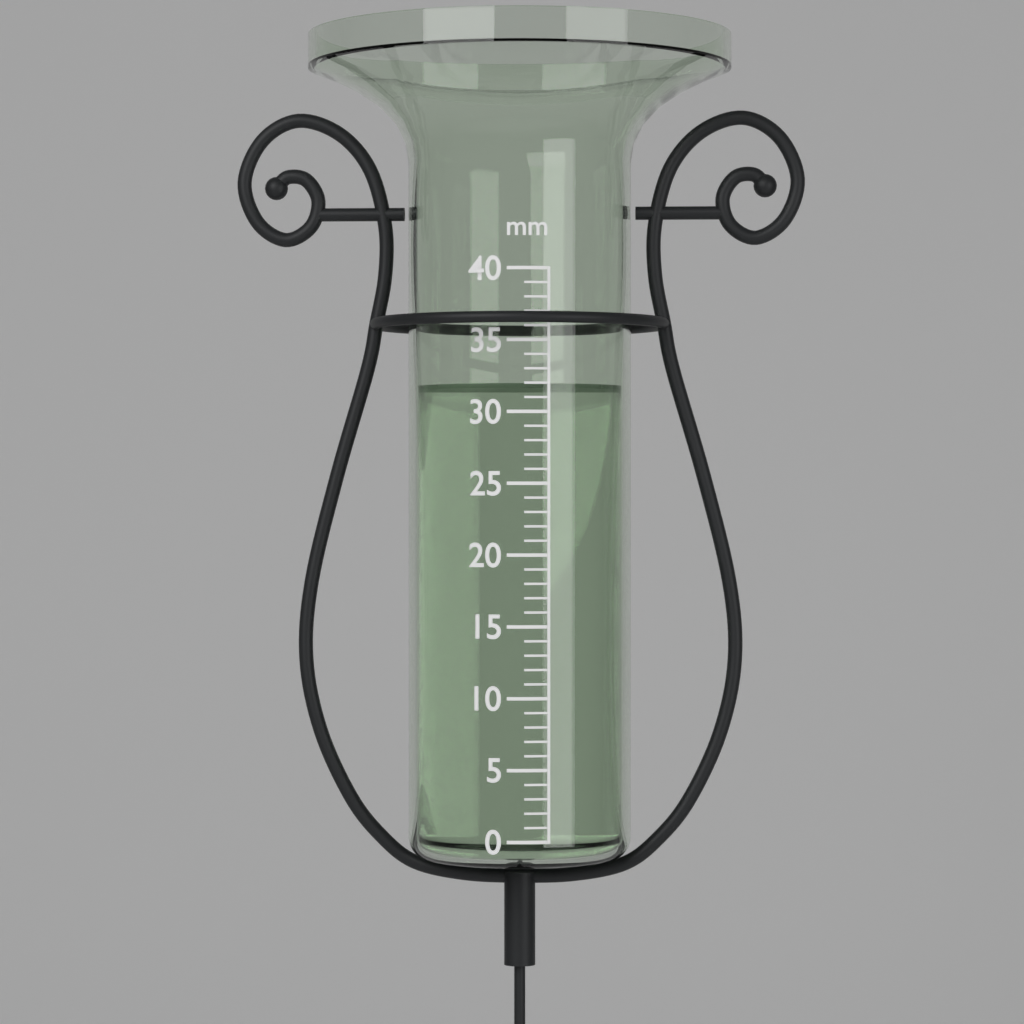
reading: 32 mm
